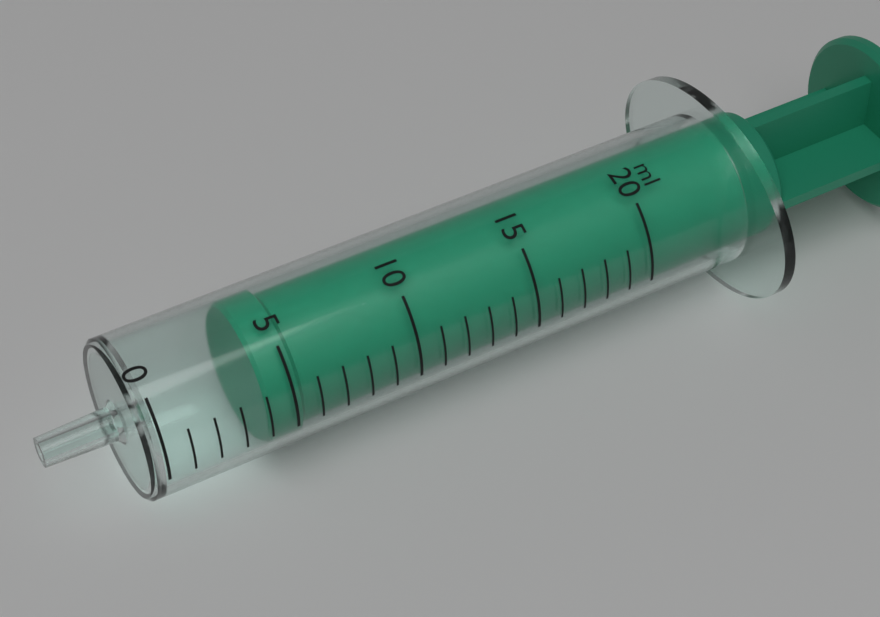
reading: 4 ml
